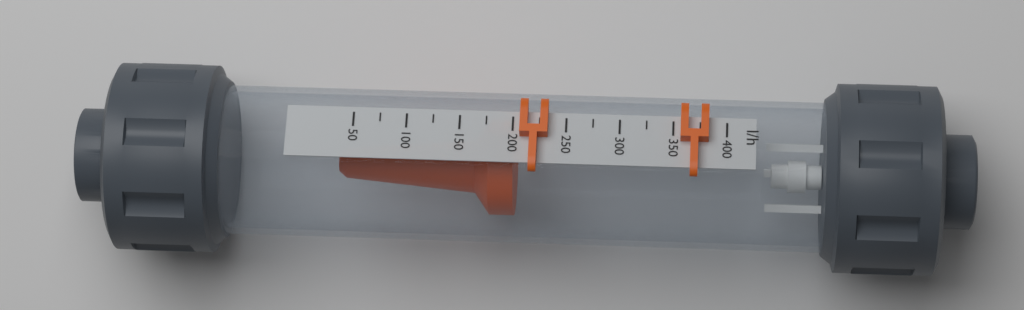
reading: 200 l/h
